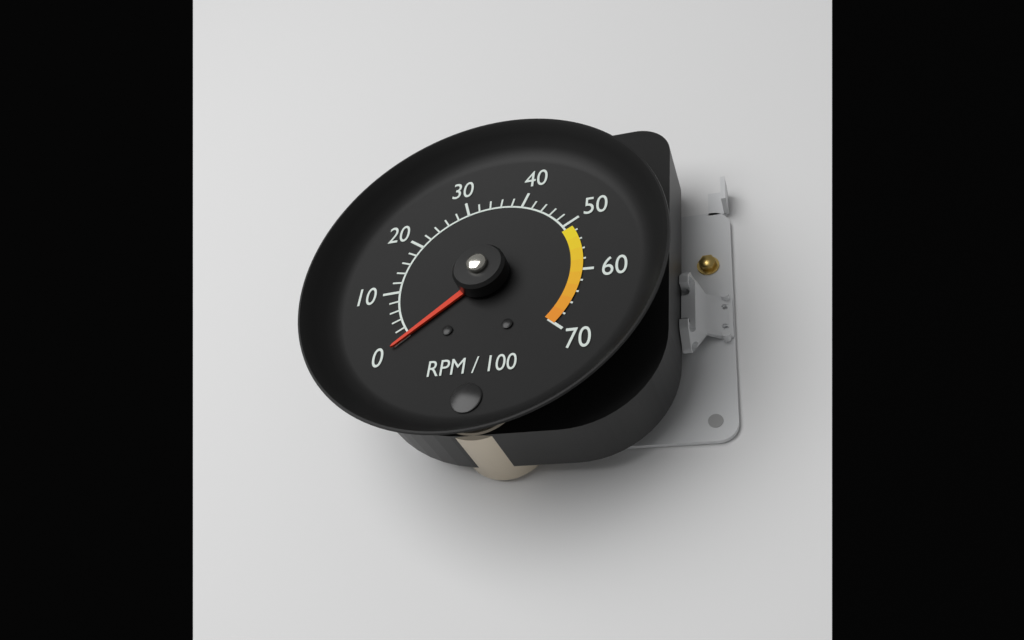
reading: 0 RPM
